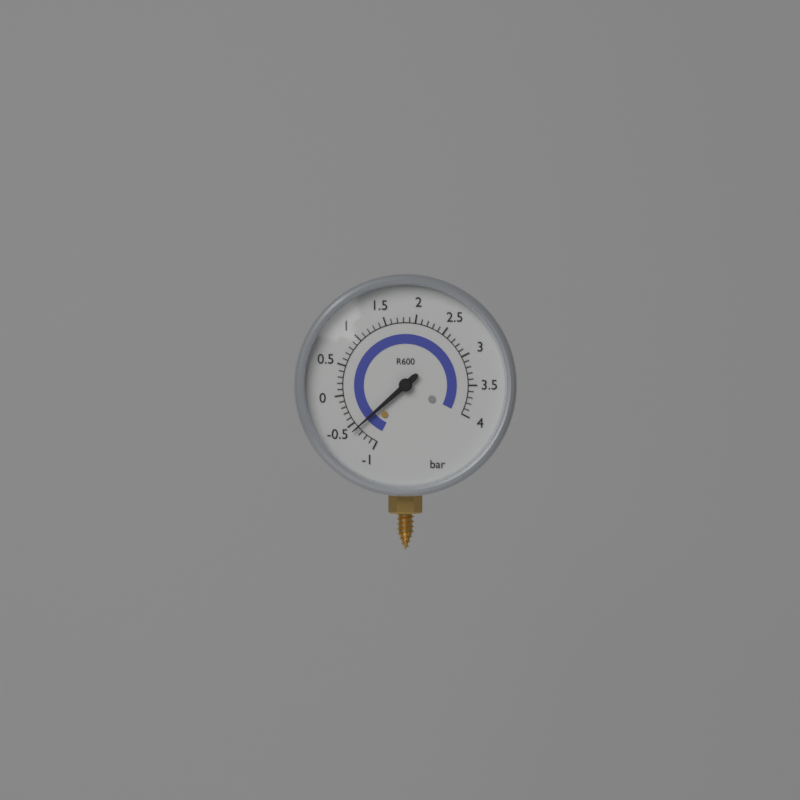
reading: -0.6 bar
